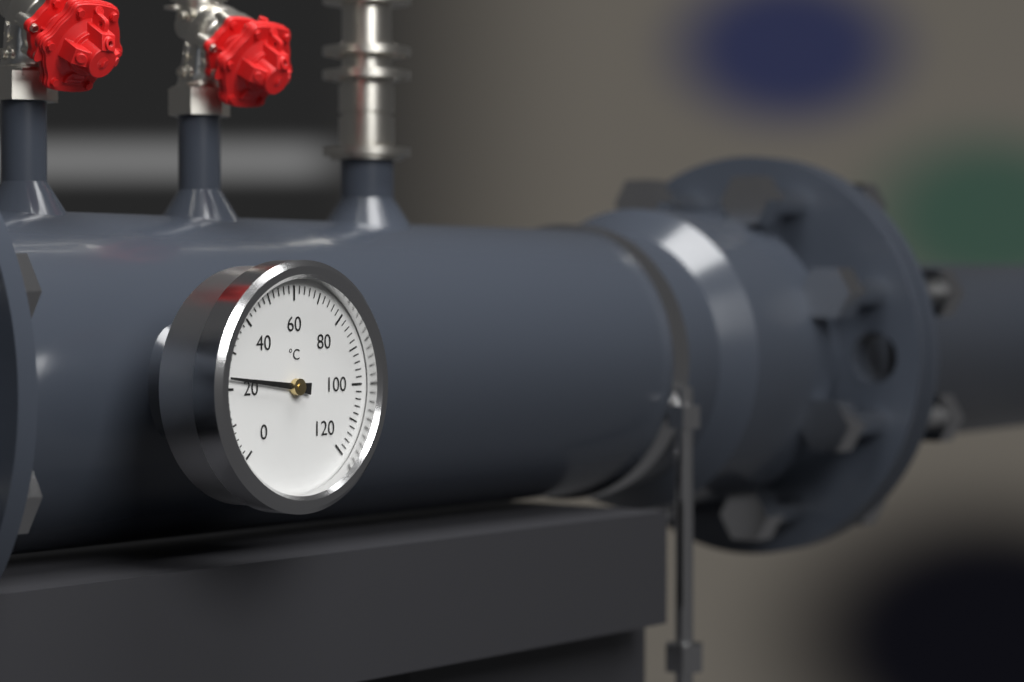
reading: 23 °C
